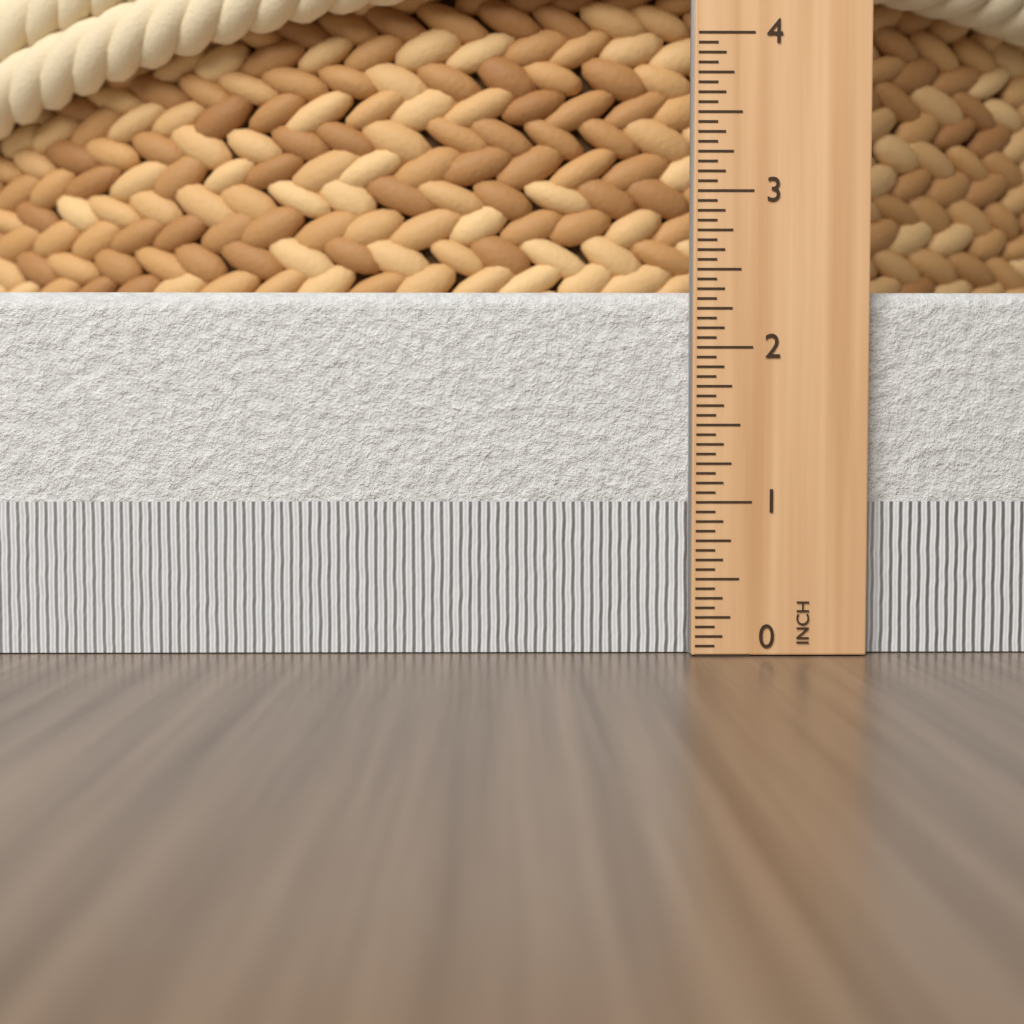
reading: 2.3750 in
